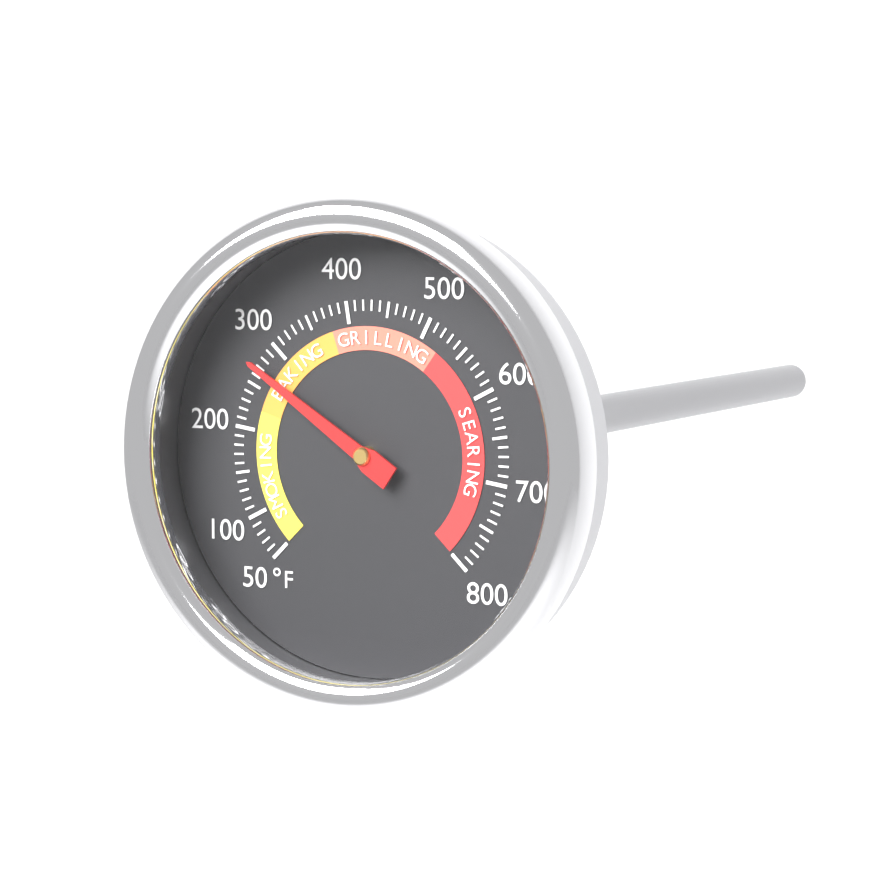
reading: 270 °F
